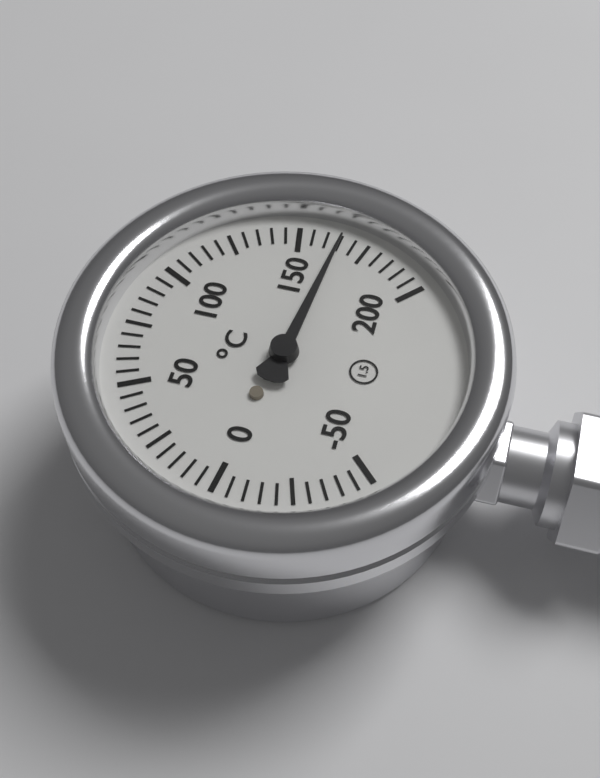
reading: 165 °C
